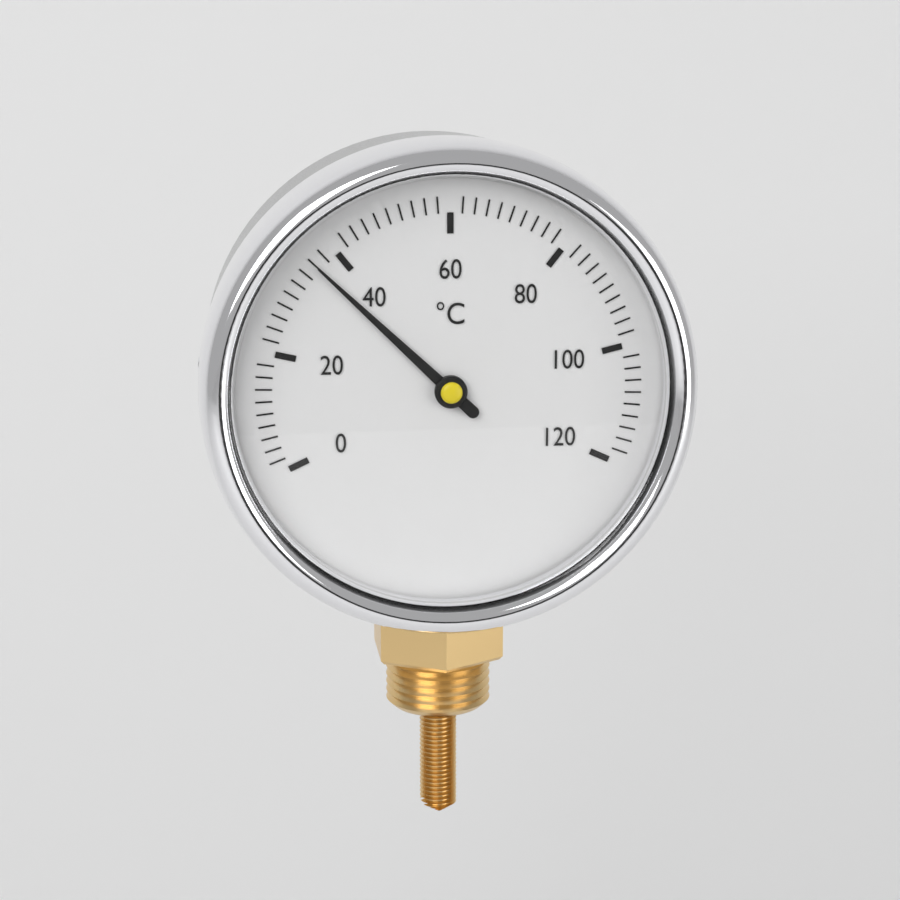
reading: 36 °C
